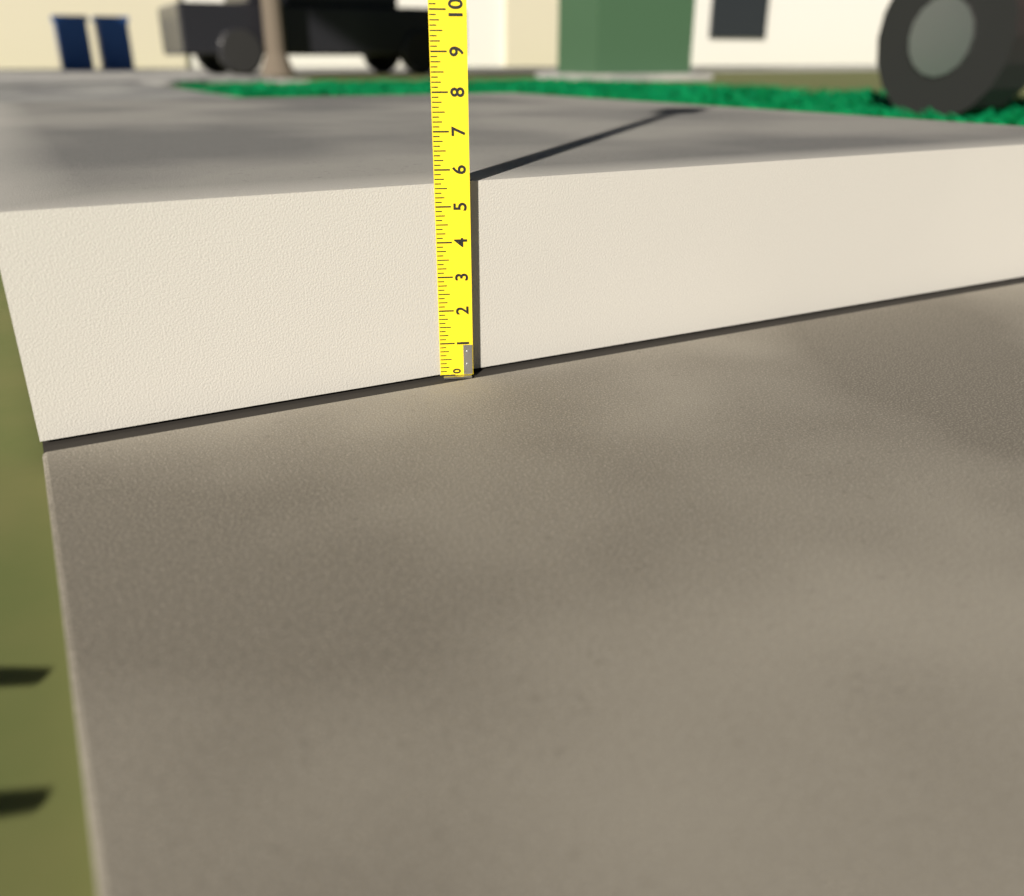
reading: 5.625 (no unit)
